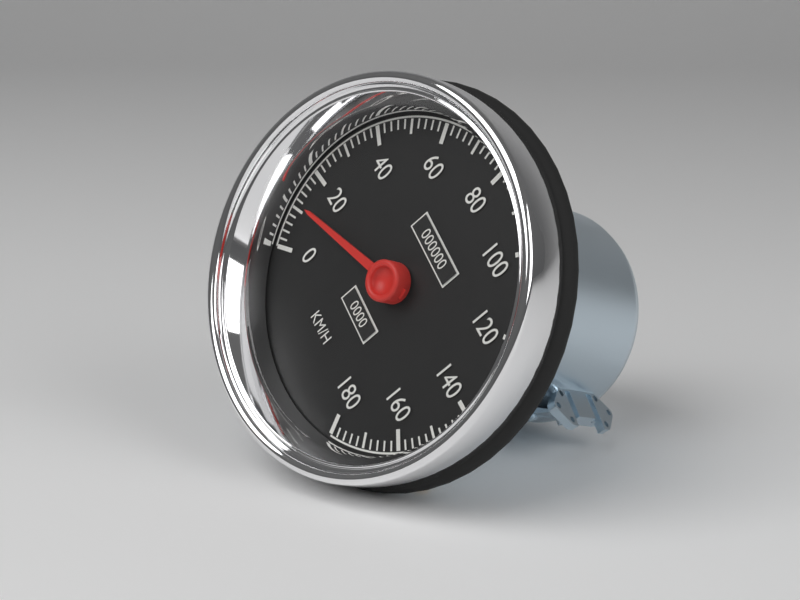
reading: 12 km/h
